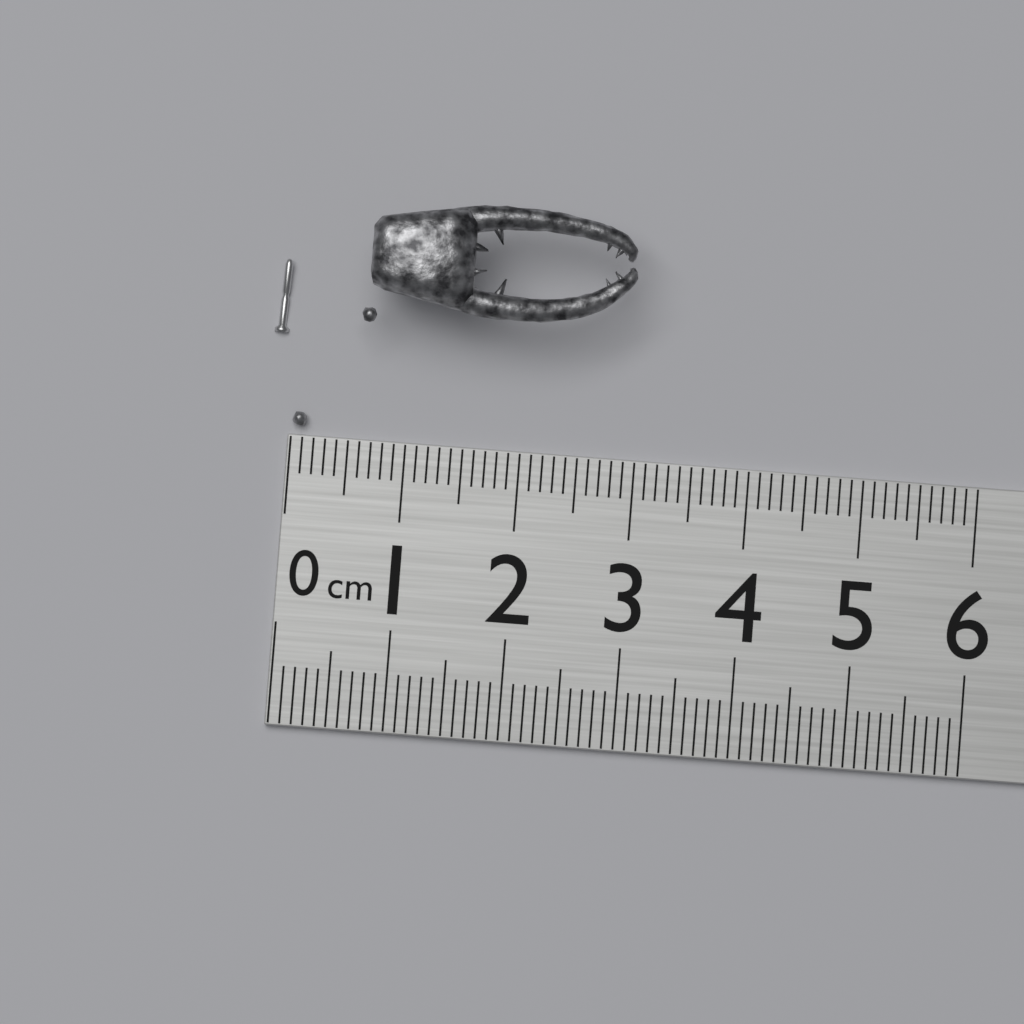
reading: 2.9 cm
